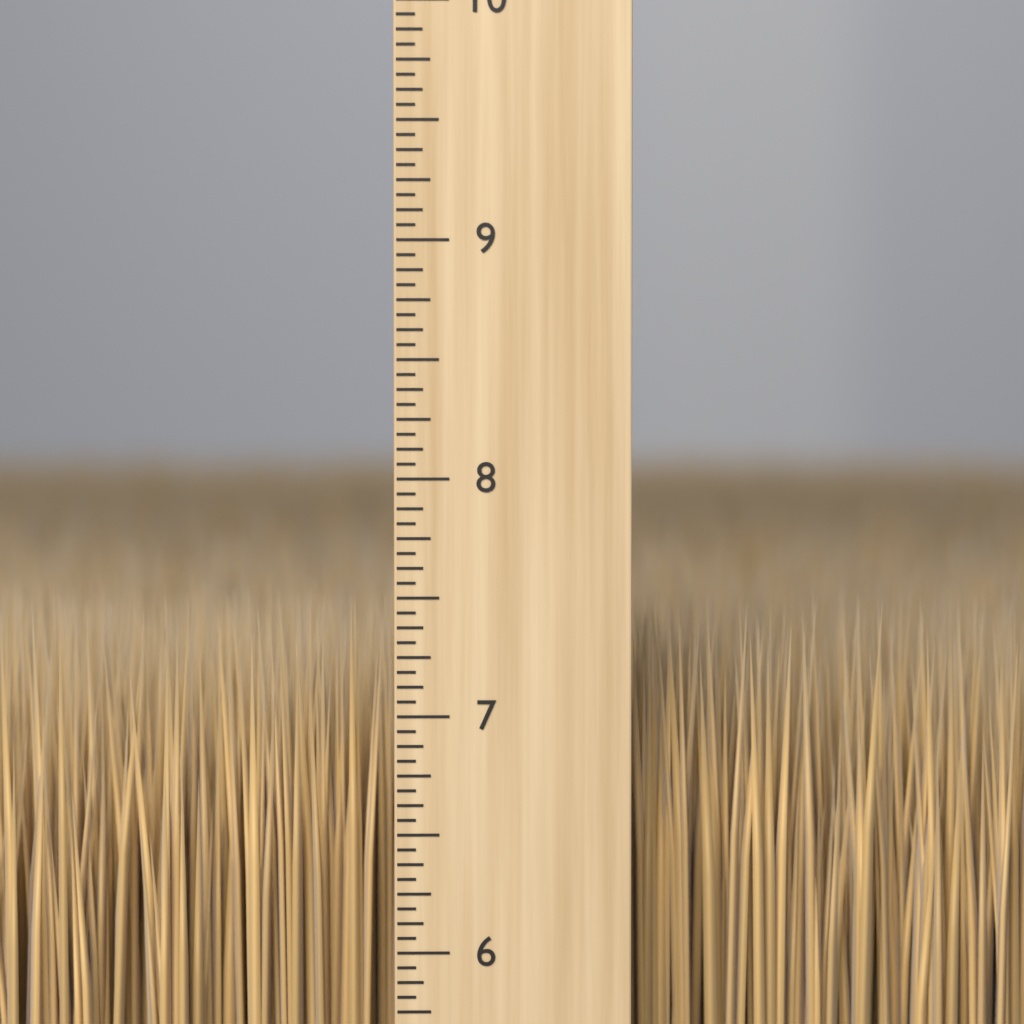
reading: 7.5000 inch
